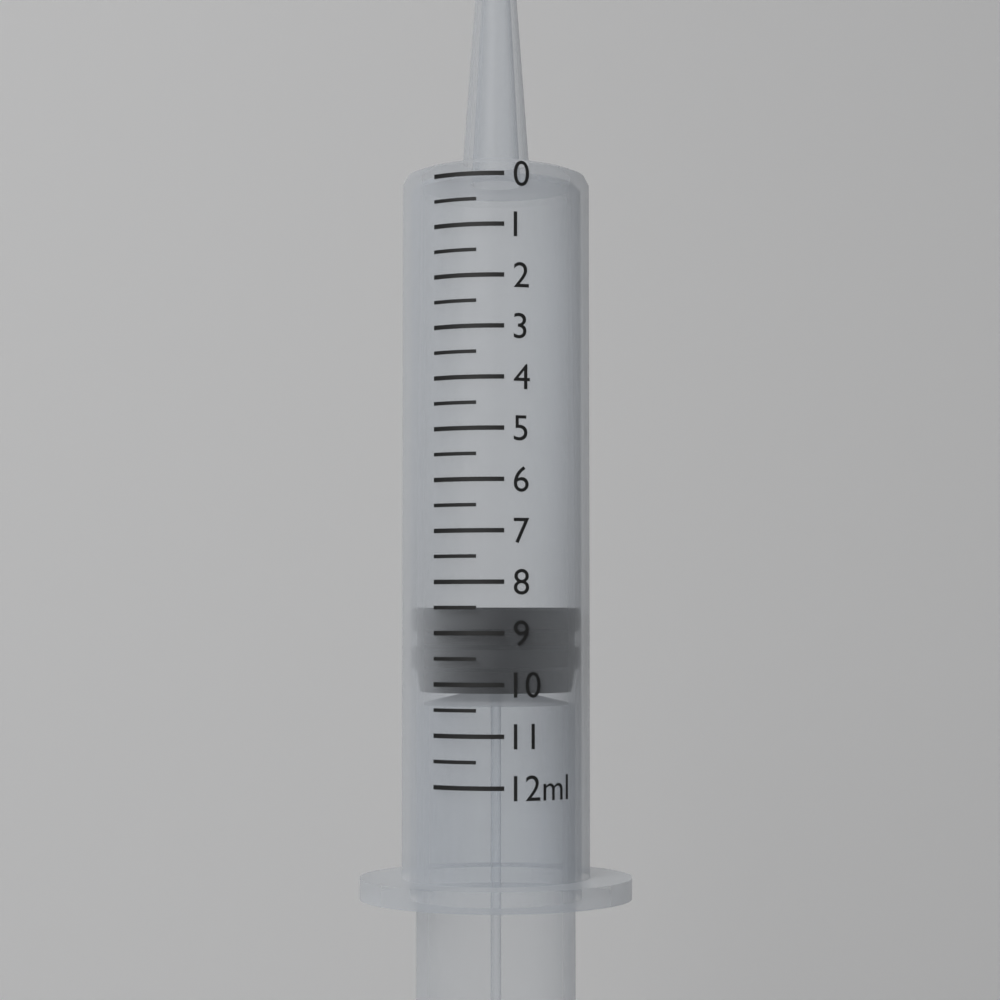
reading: 8.5 ml
